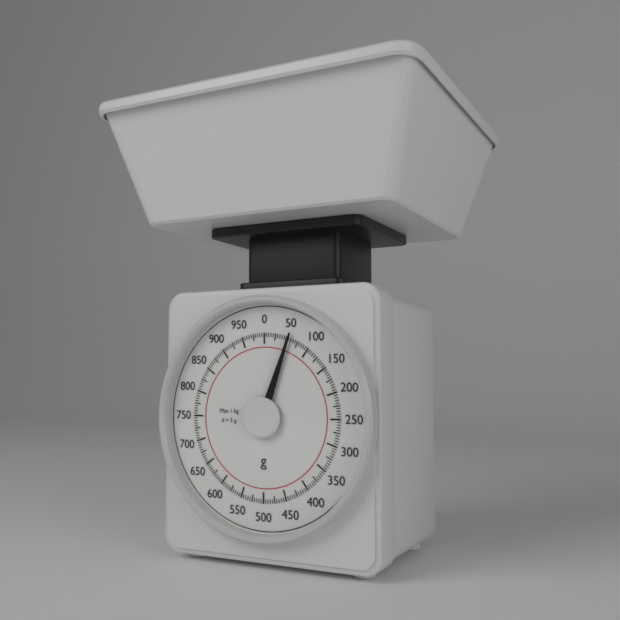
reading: 55 g
